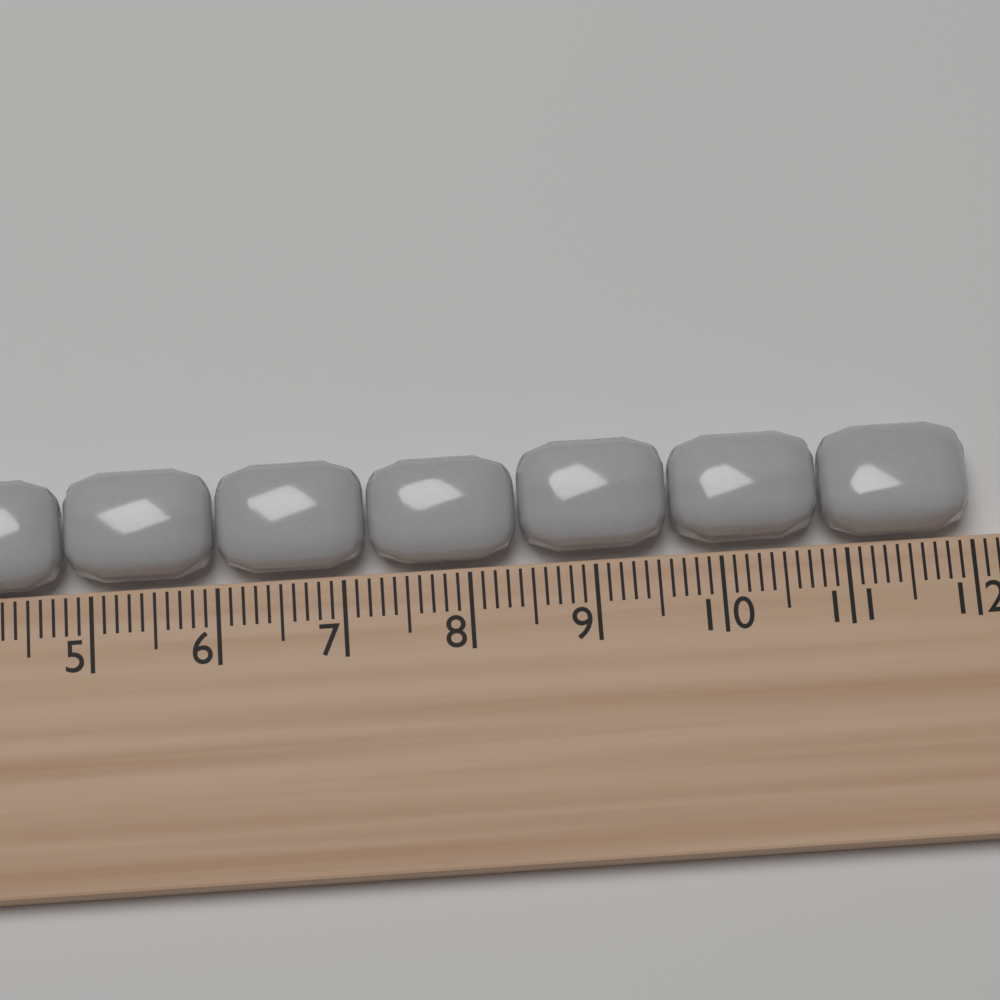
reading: 12.0 cm
